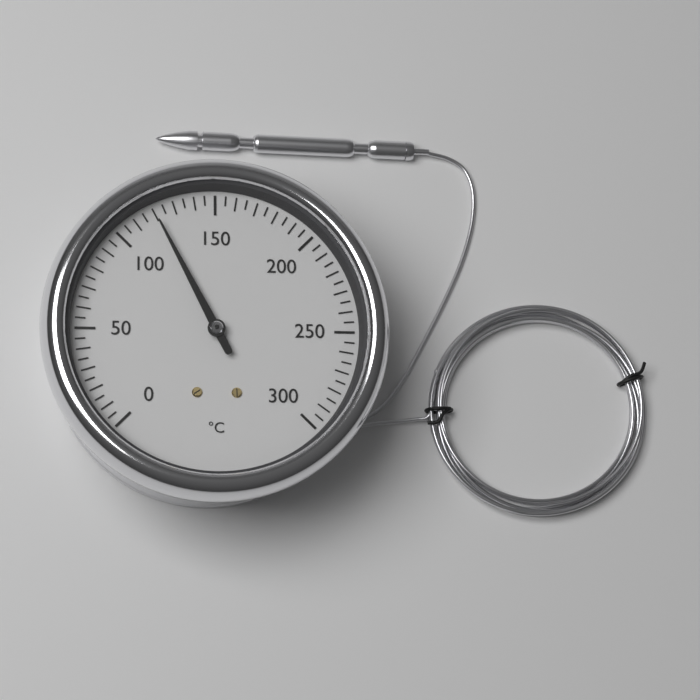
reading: 120 °C
